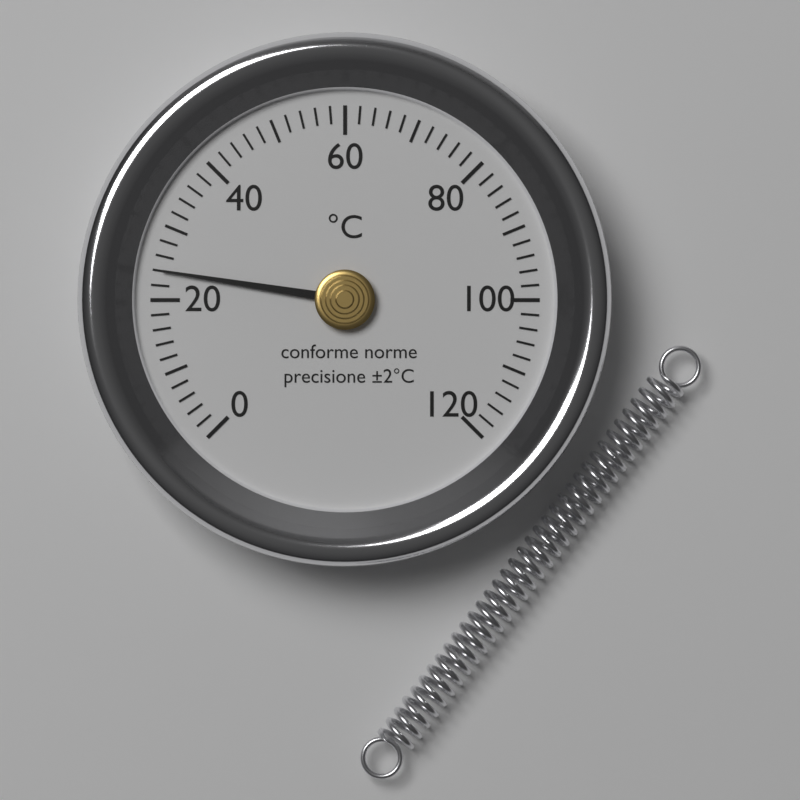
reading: 24 °C
